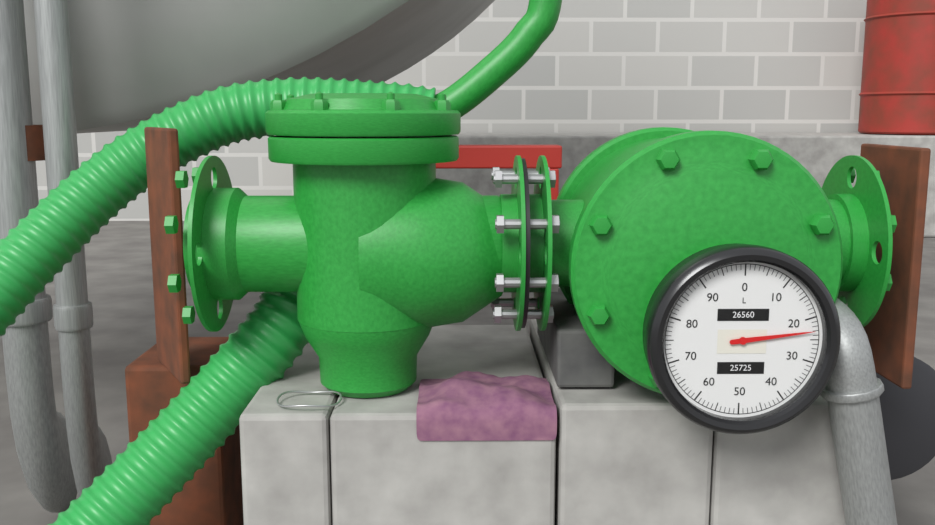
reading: 23 L
